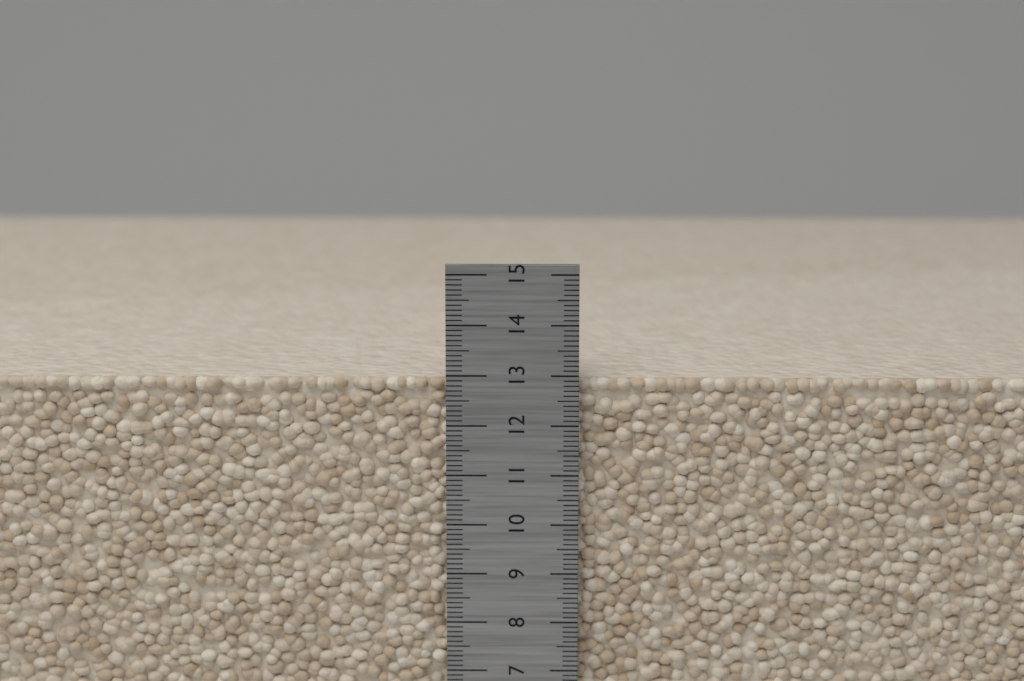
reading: 12.9 cm
